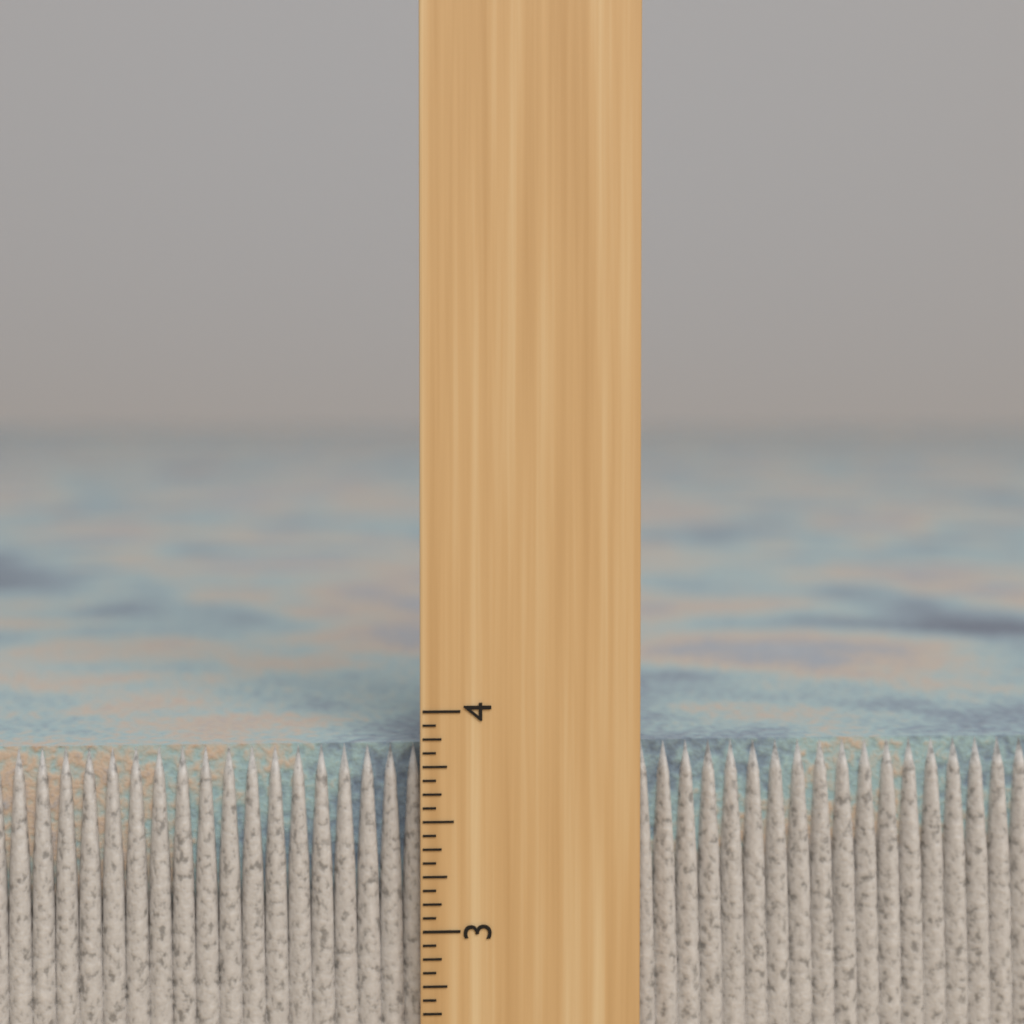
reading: 3.8125 inch
